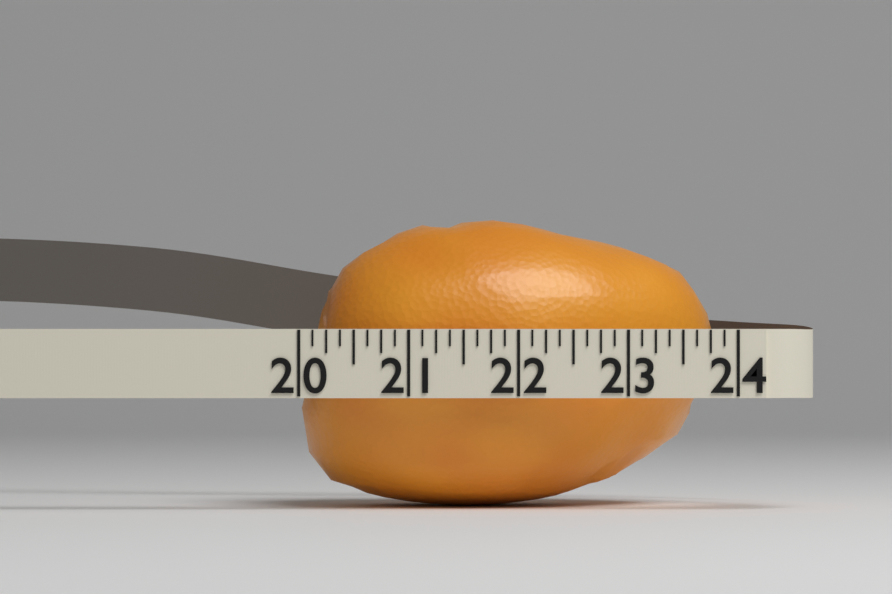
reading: 23.875 (no unit)
